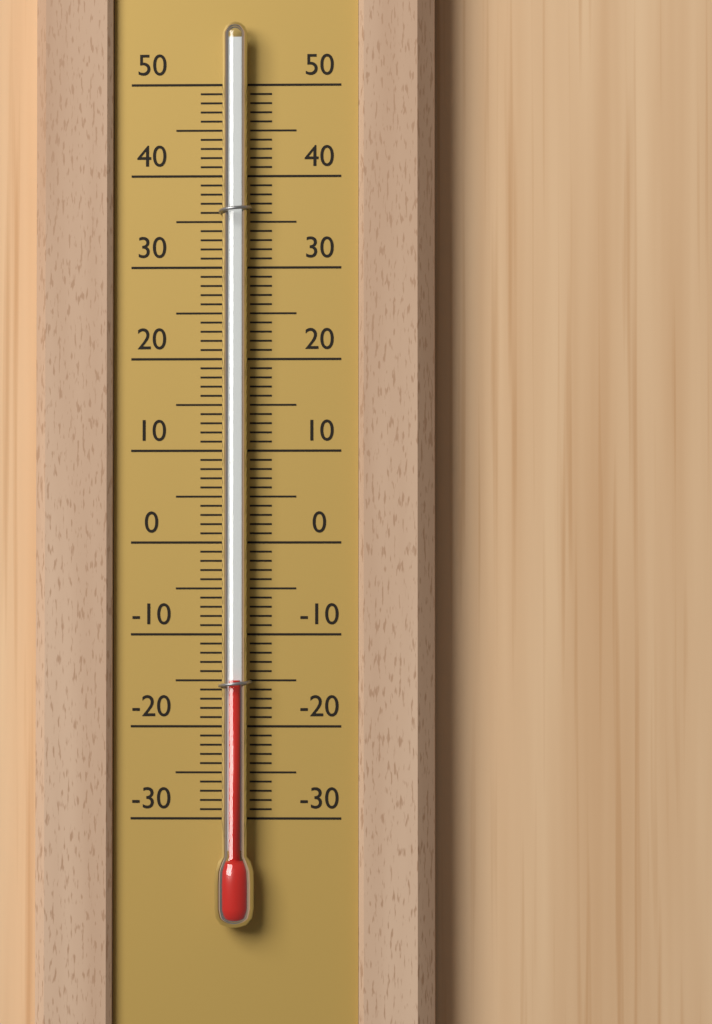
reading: -15 (no unit)
